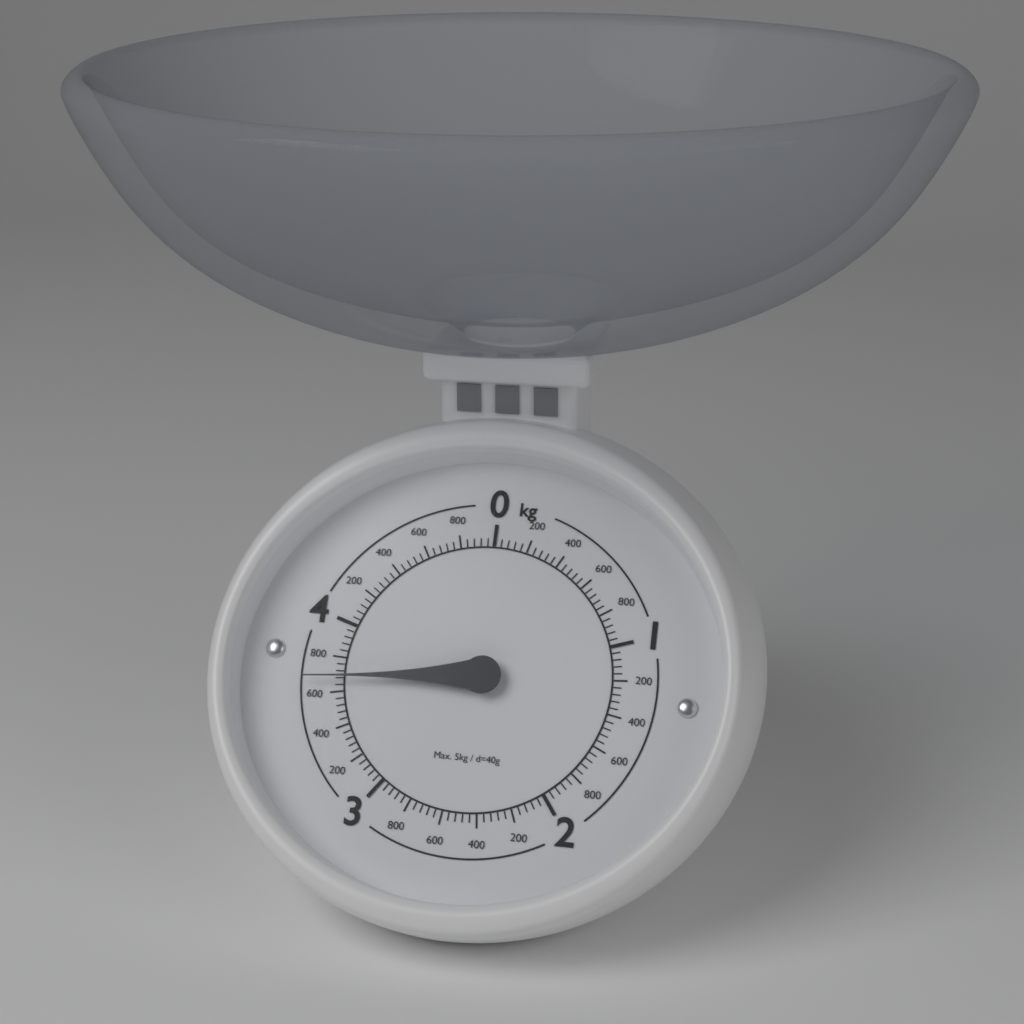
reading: 3.68 kg
